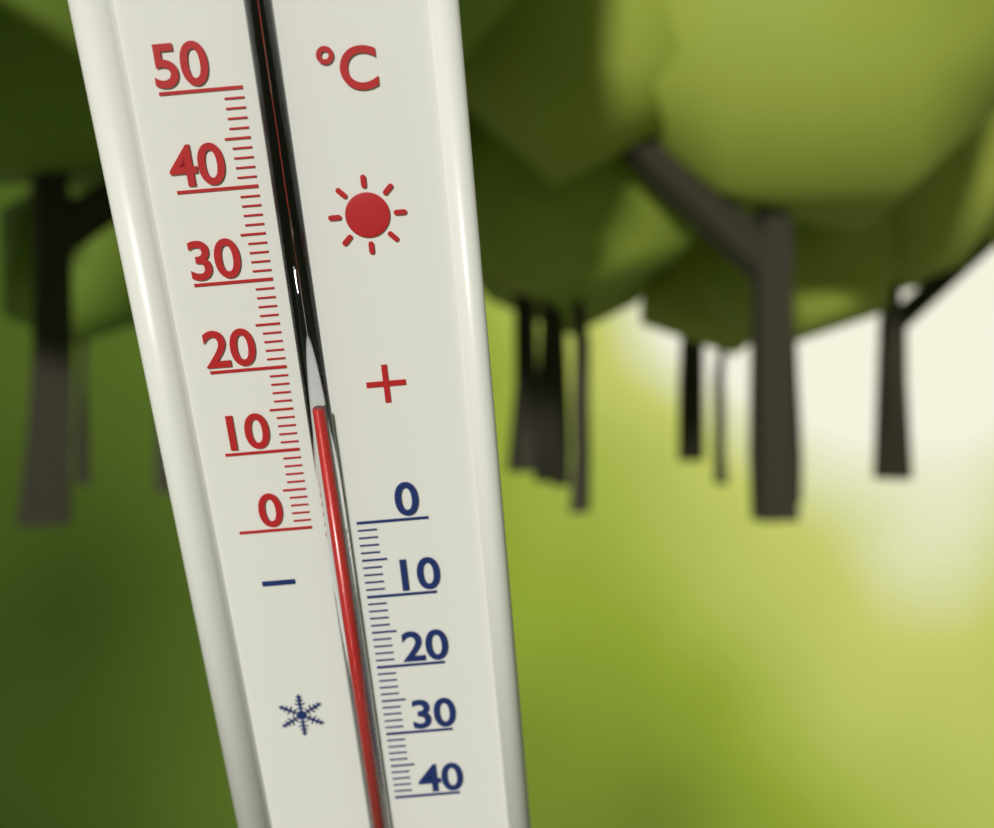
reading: 15 °C
